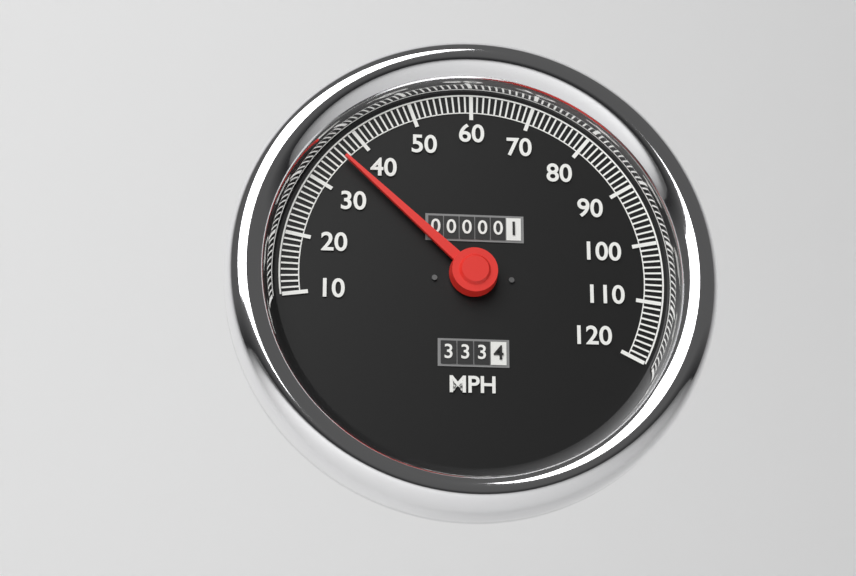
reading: 36 MPH
